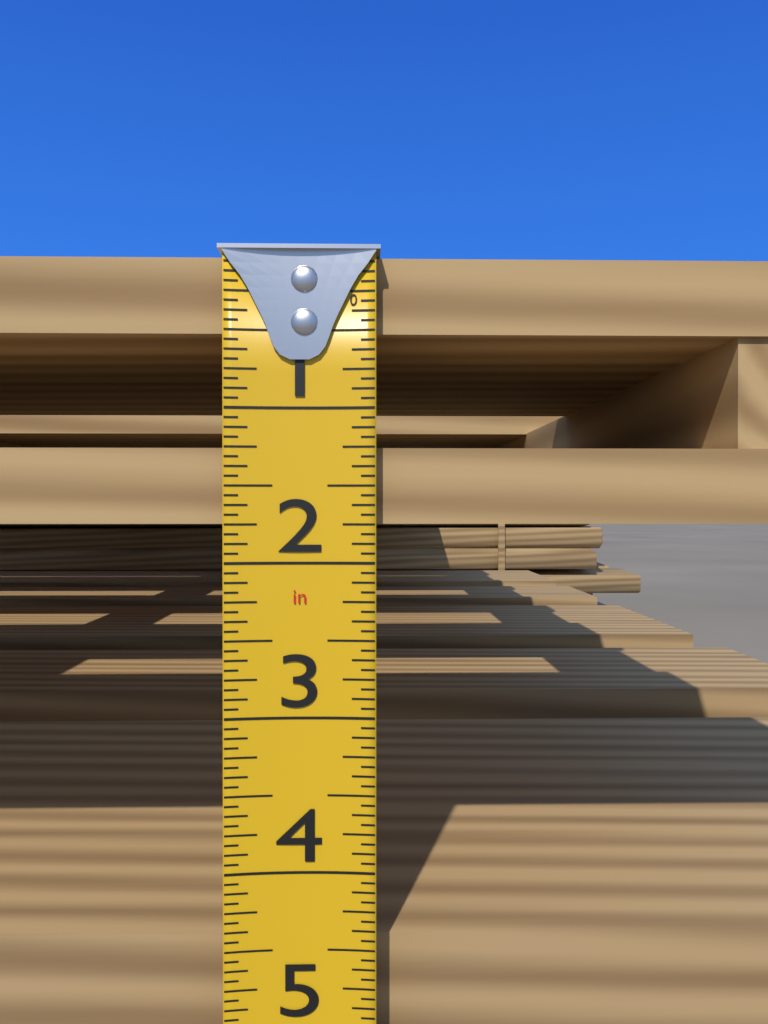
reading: 1.7500 in
